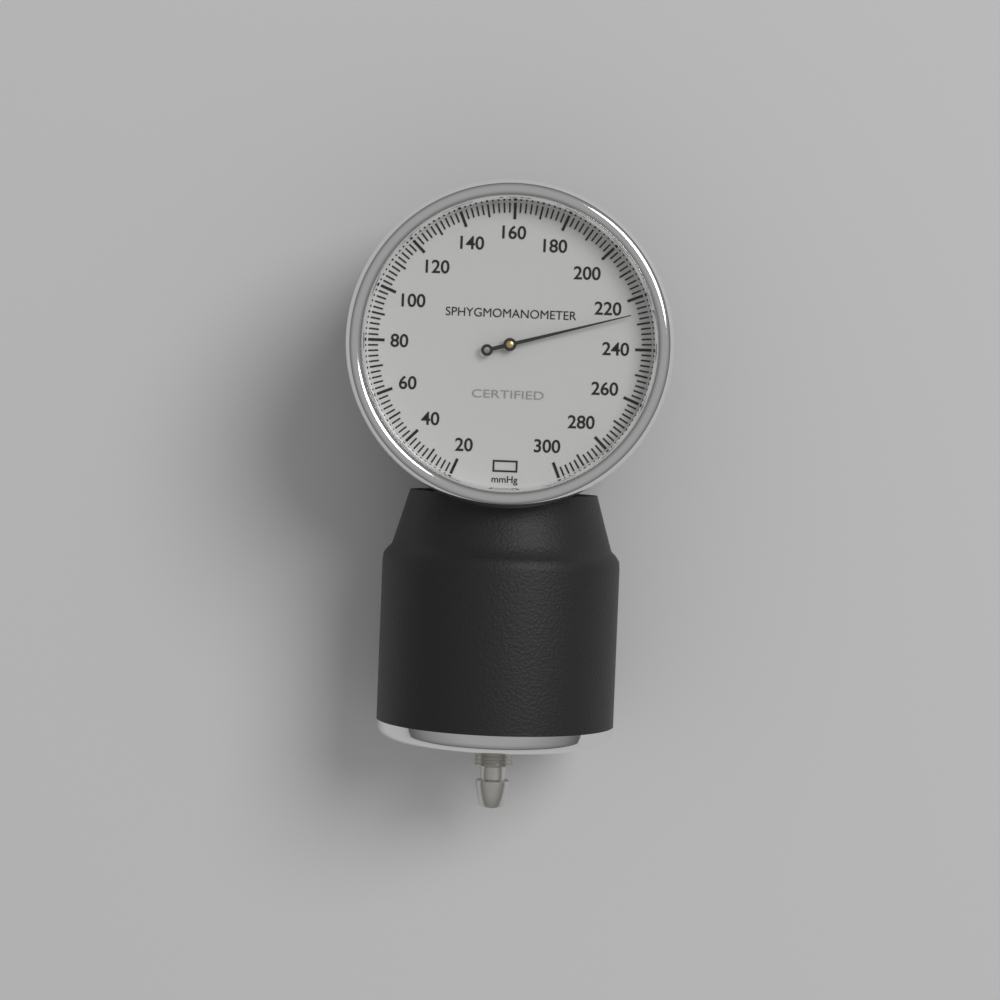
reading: 226 mmHg
